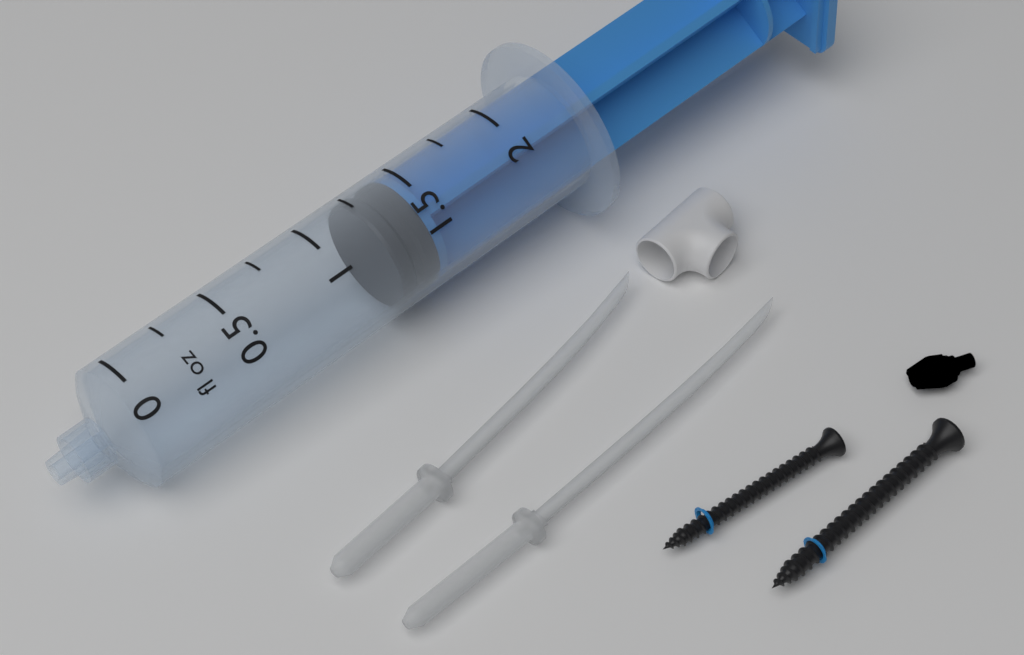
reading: 1.25 fl oz
